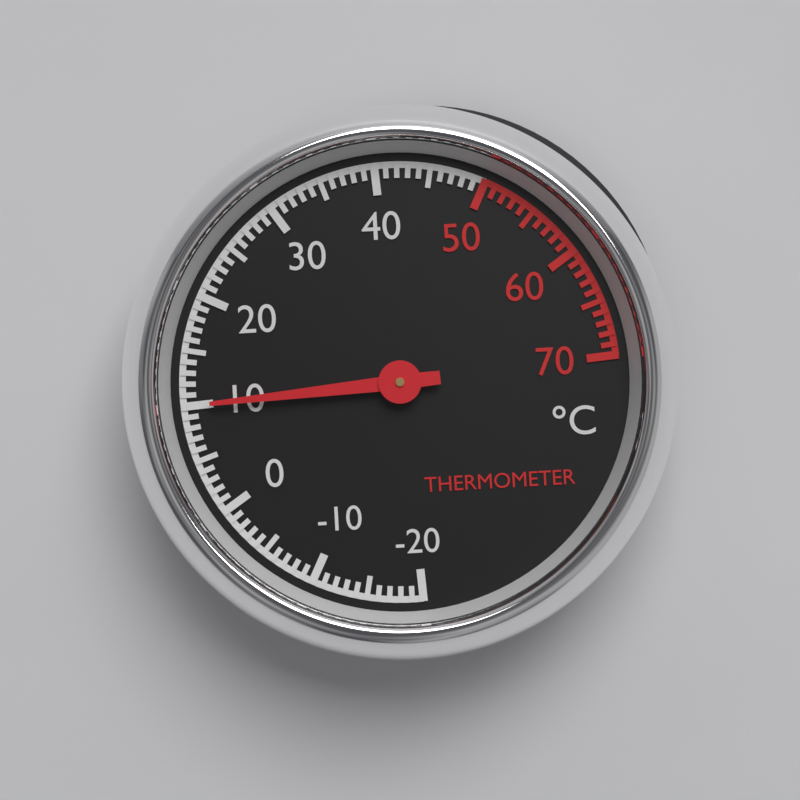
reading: 10 °C
